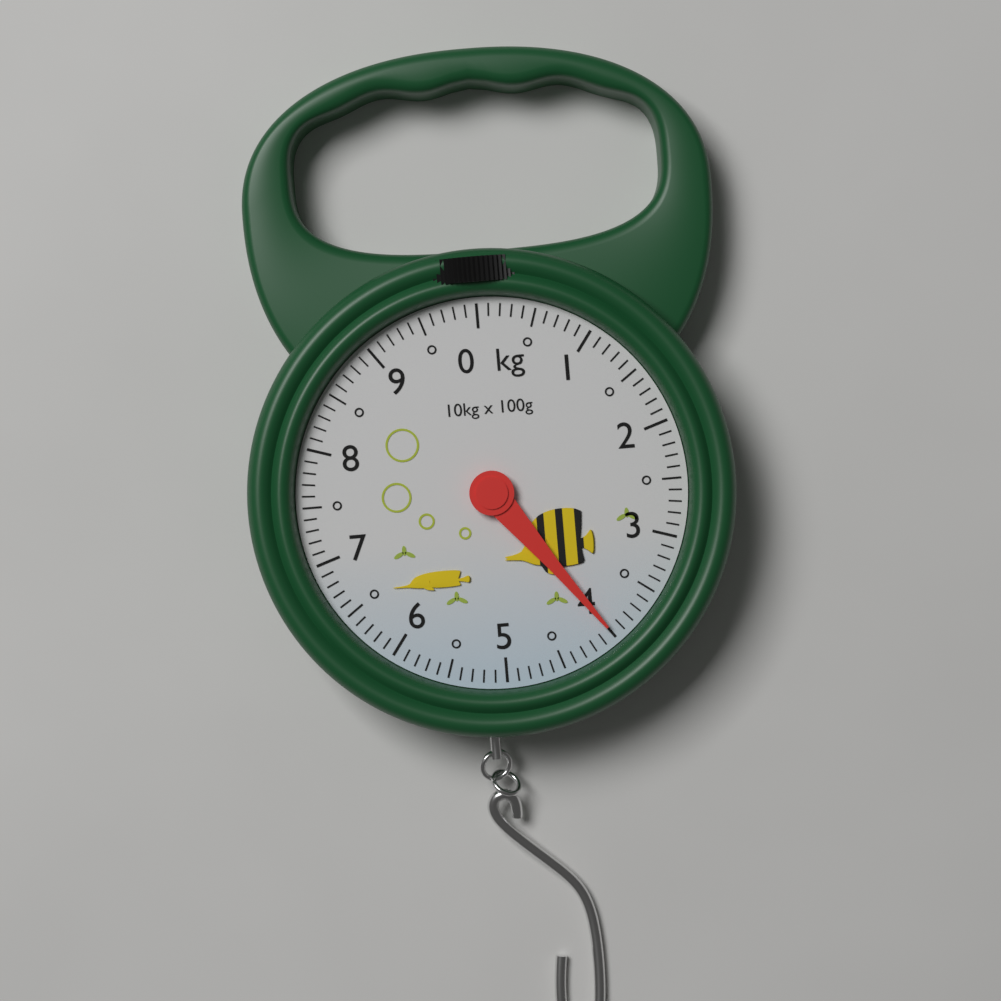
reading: 4.0 kg
